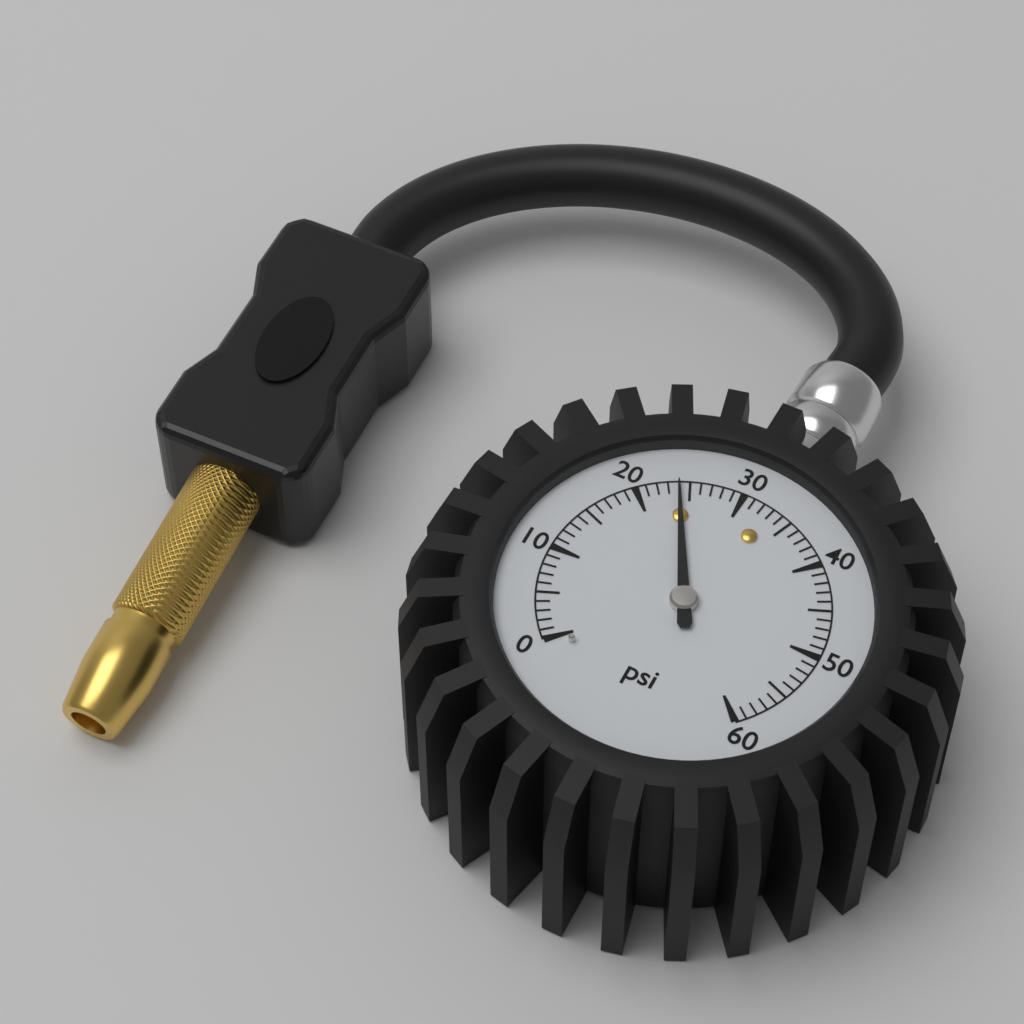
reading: 24 psi
